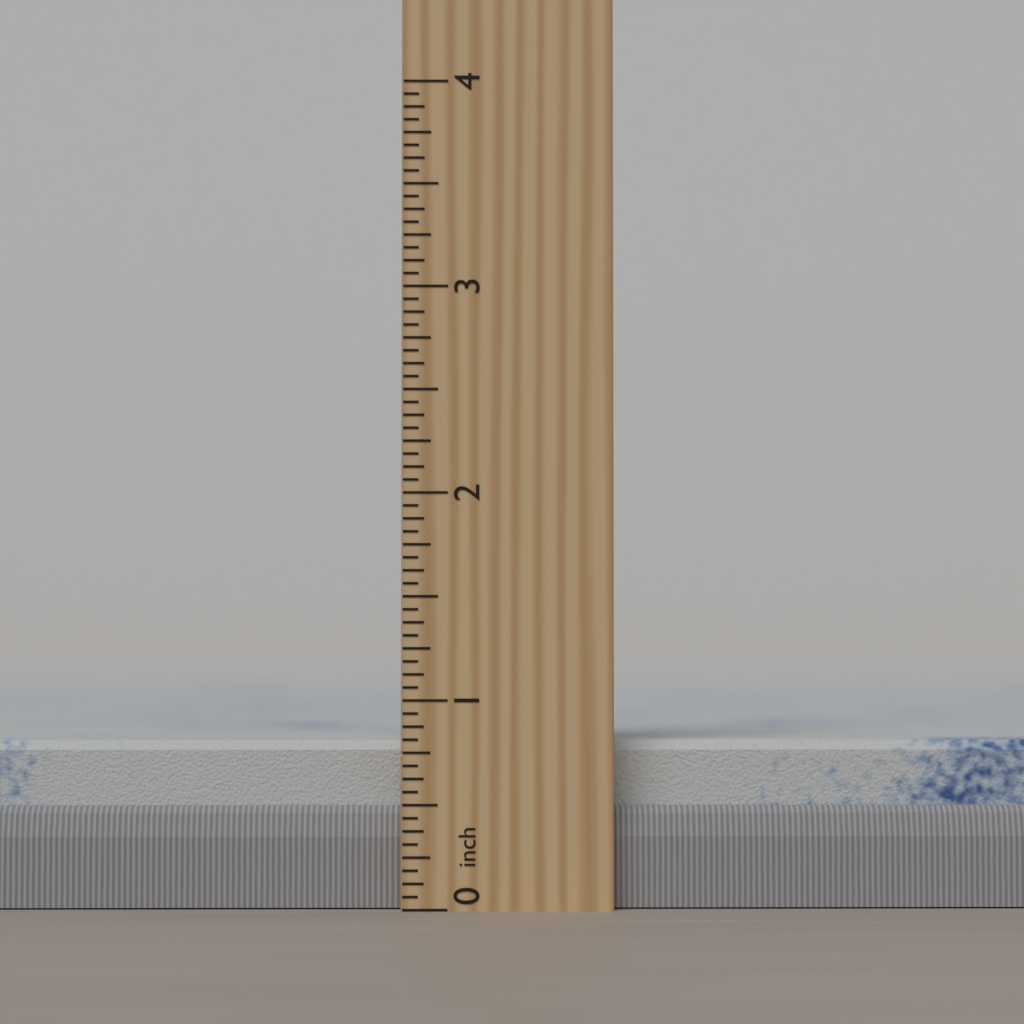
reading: 0.8125 inch
